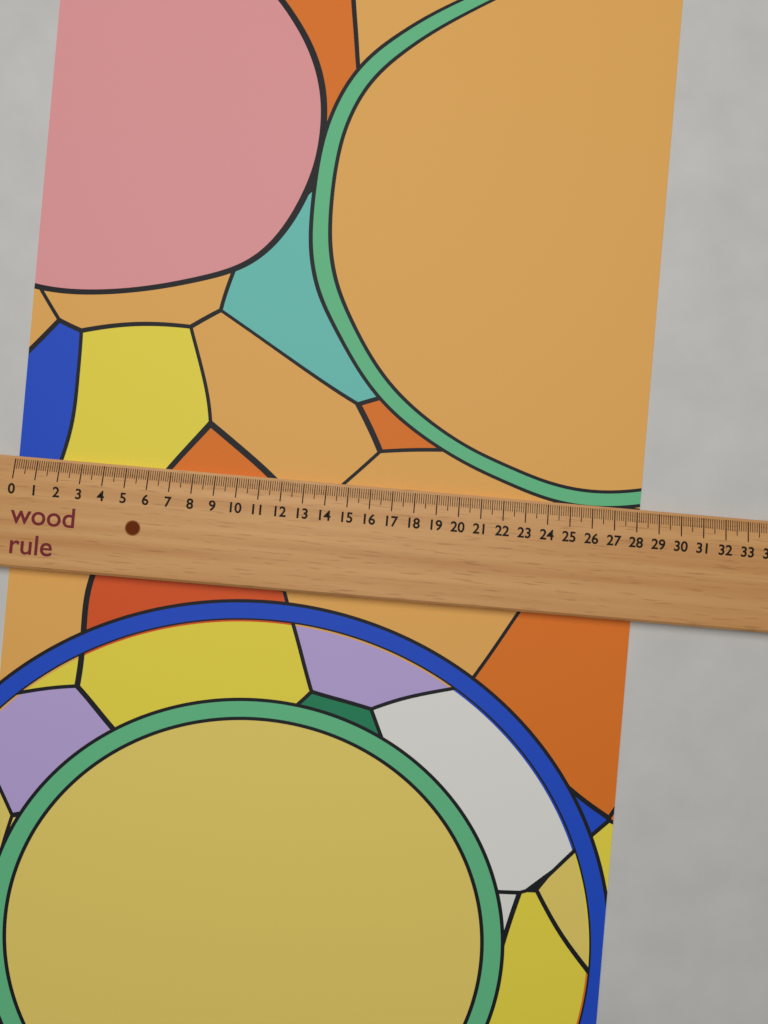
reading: 28.2 (no unit)
